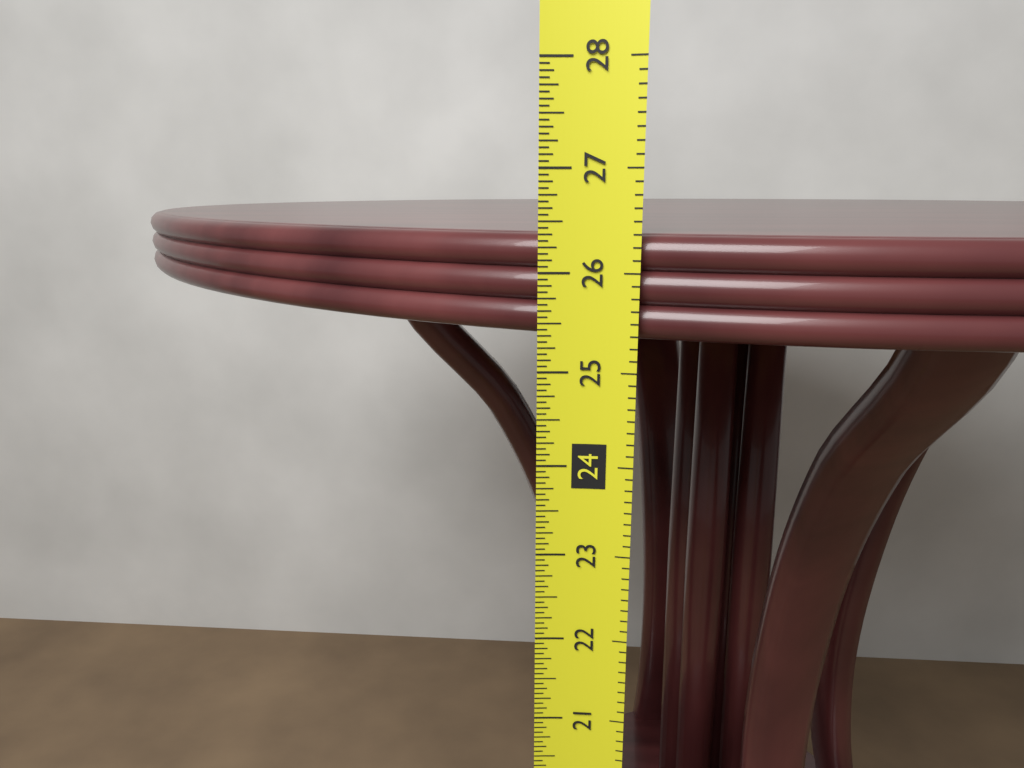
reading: 26.3750 in
